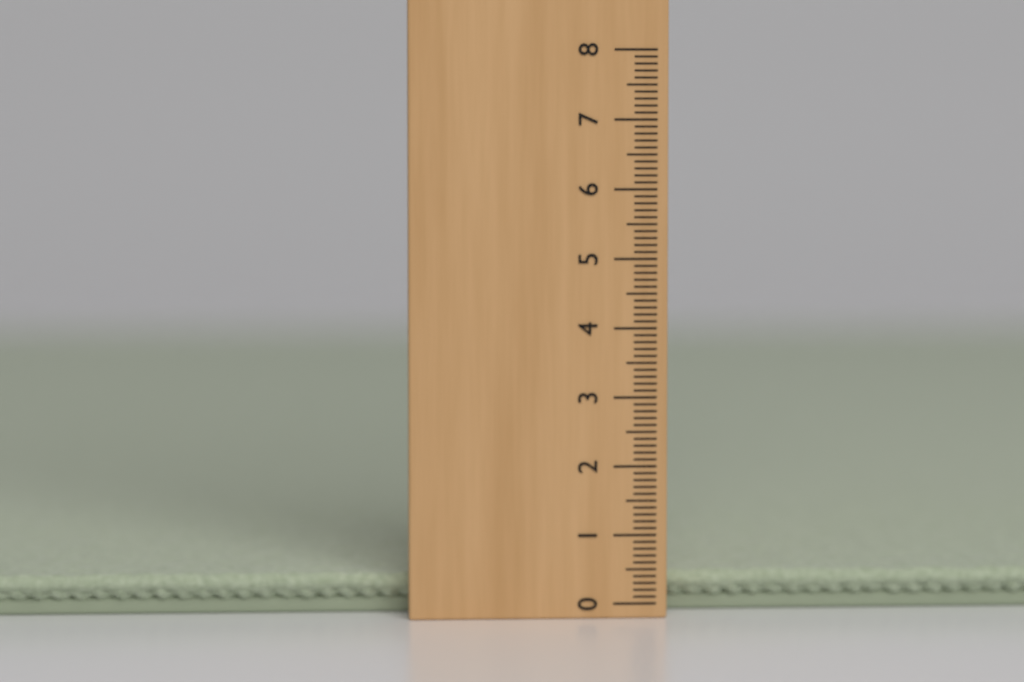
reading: 0.4 (no unit)
